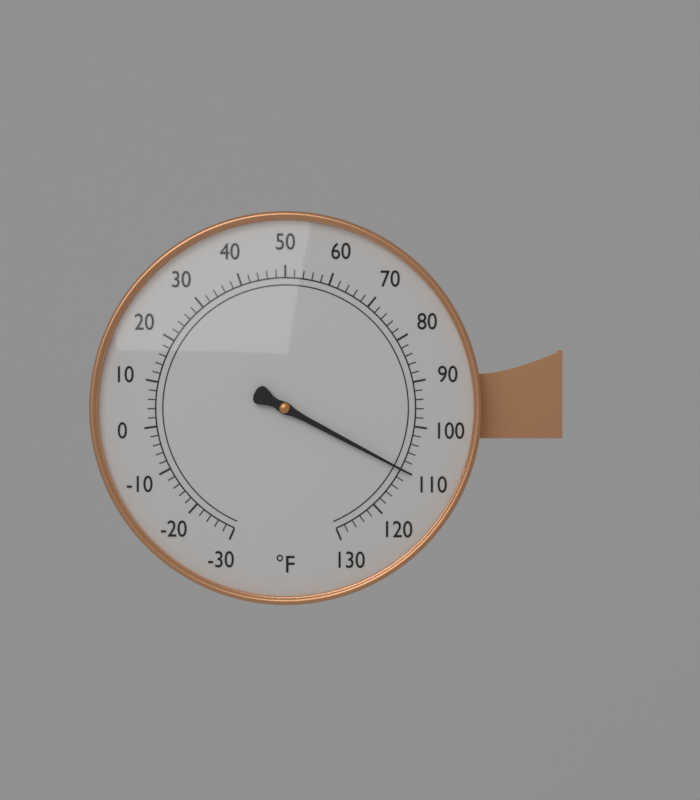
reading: 110 °F
